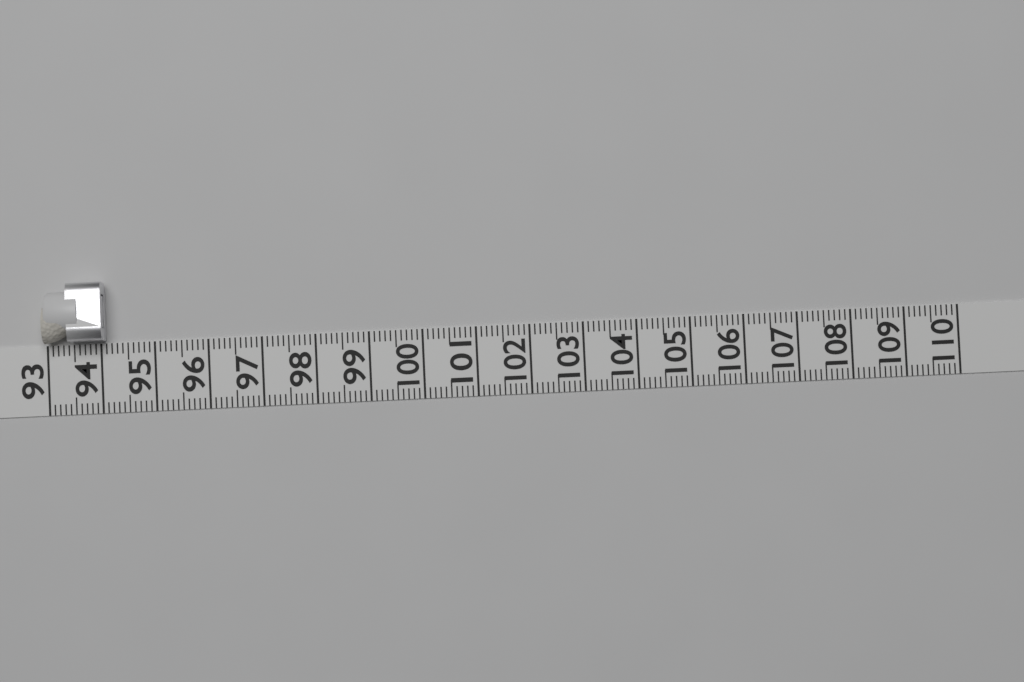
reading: 94.1 (no unit)
